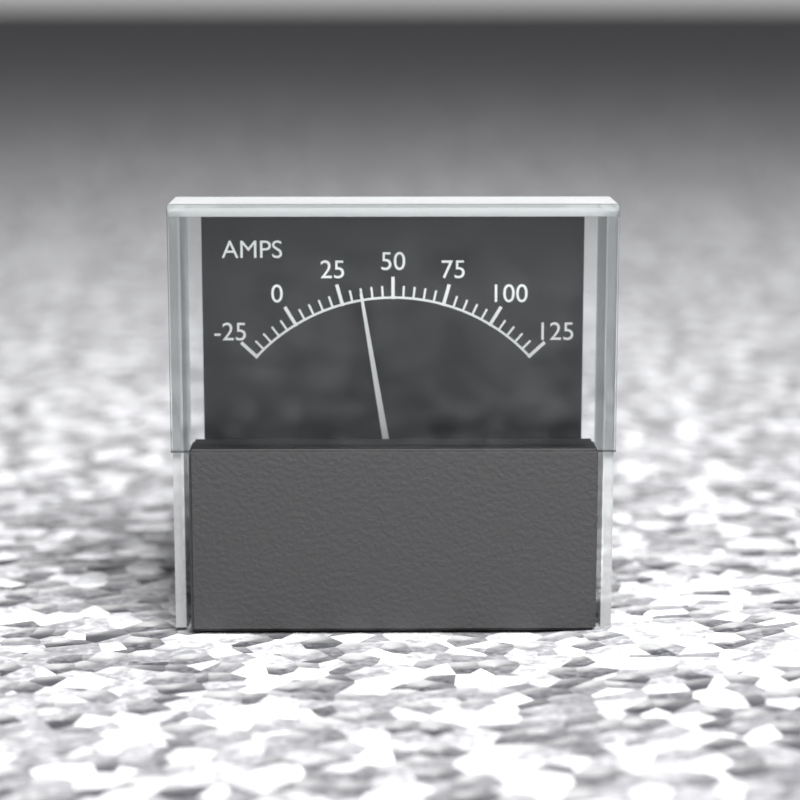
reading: 35 A
